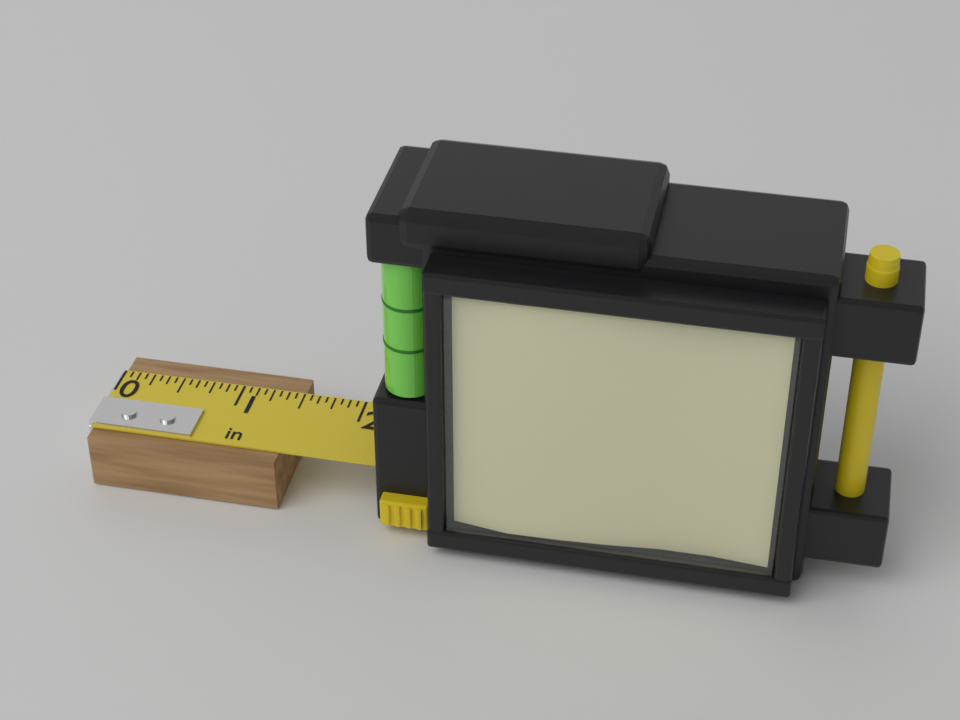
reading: 1.5000 in
